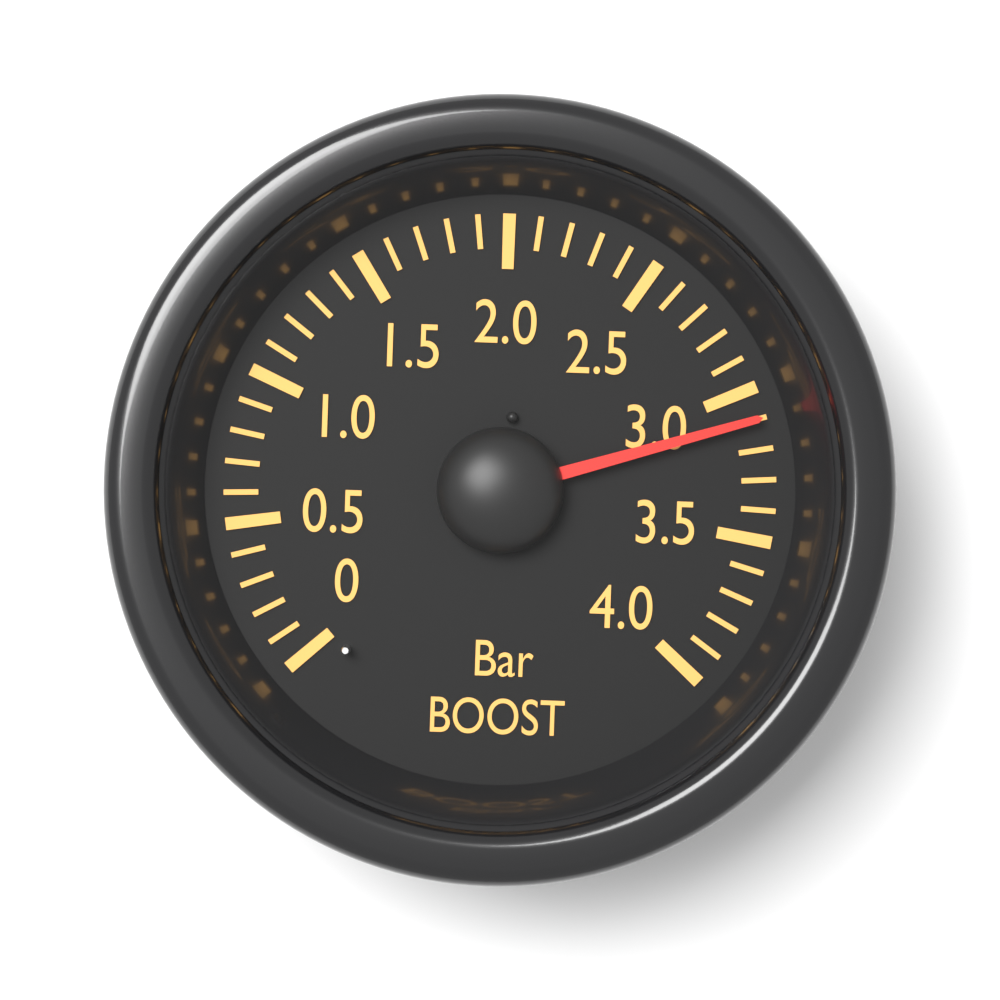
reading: 3.1 bar
